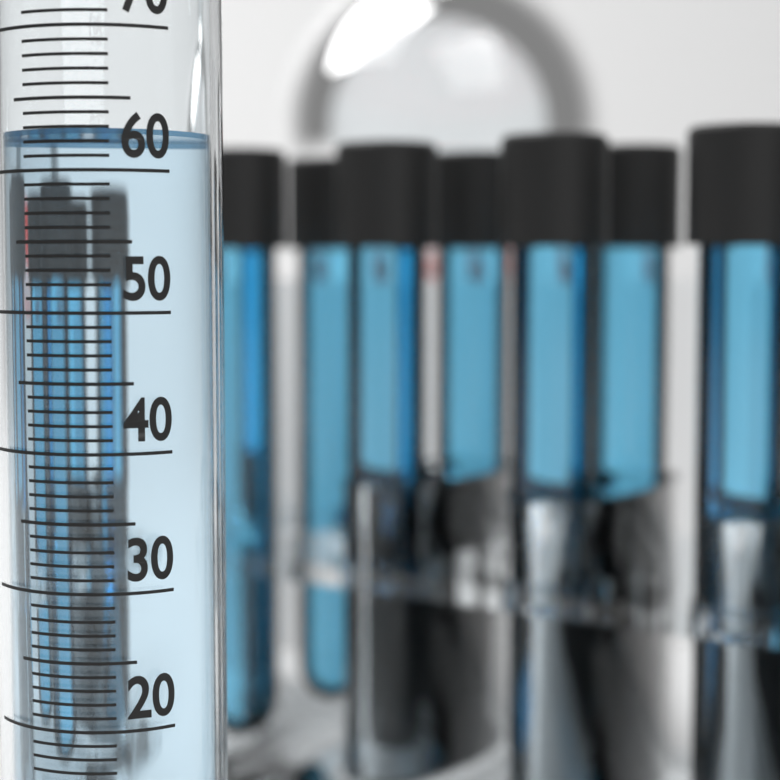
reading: 63 ml
